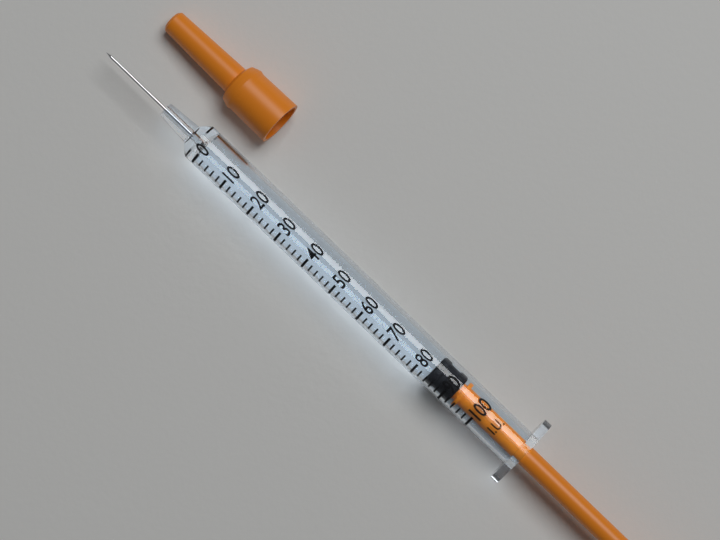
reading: 84 I.U.
